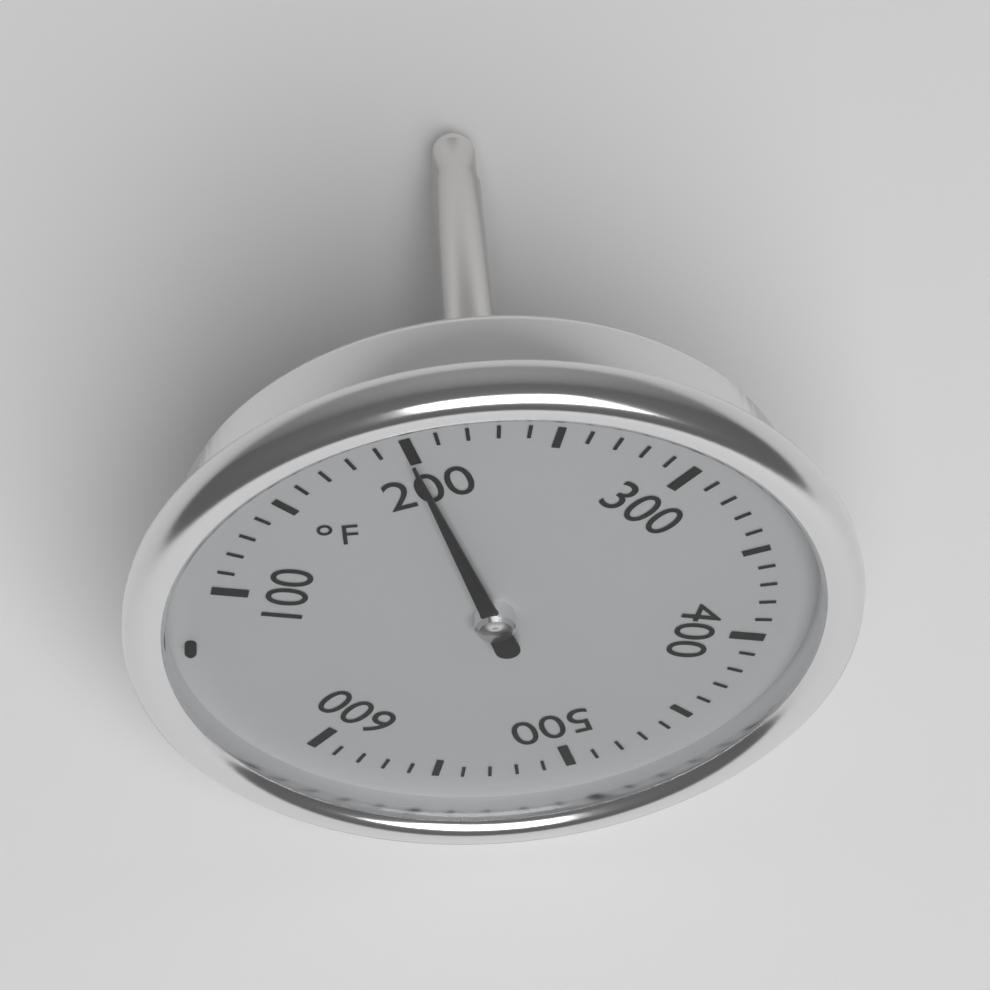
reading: 200 °F
